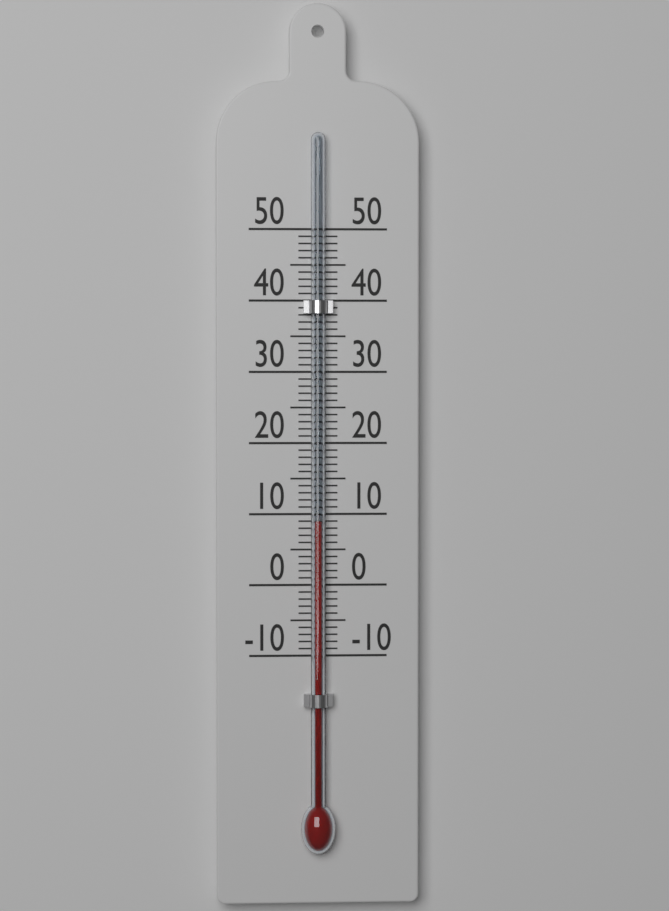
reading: 9 (no unit)
